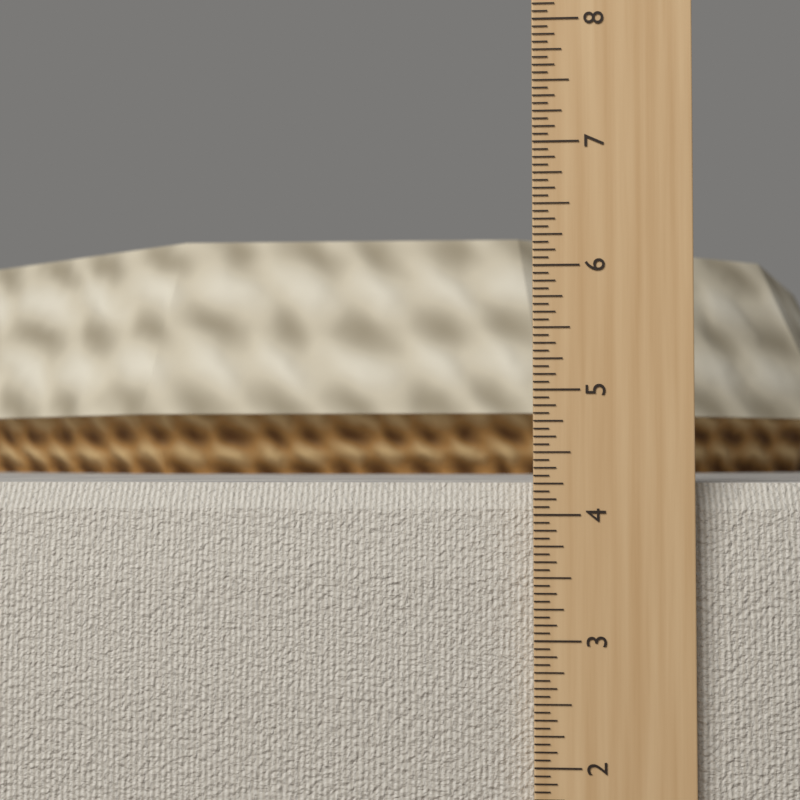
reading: 4.2500 in
